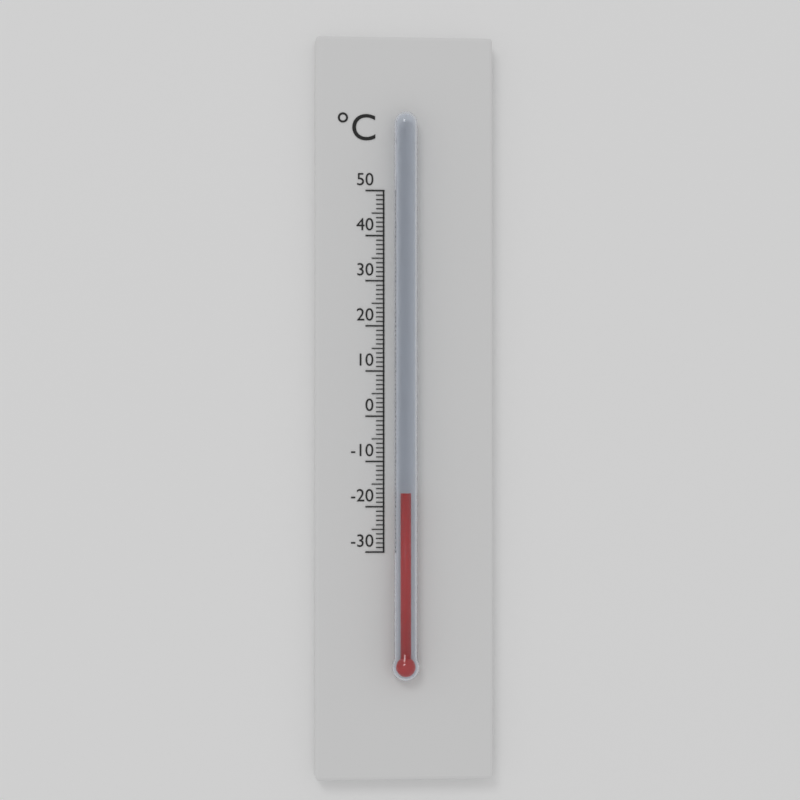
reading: -17 °C
